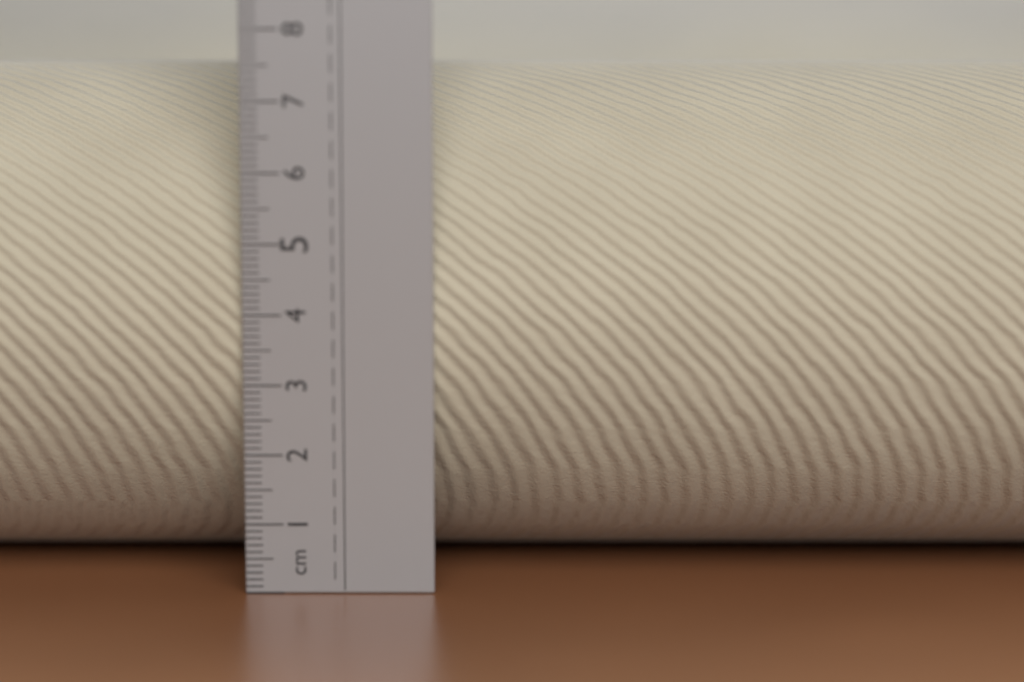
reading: 7.5 cm
